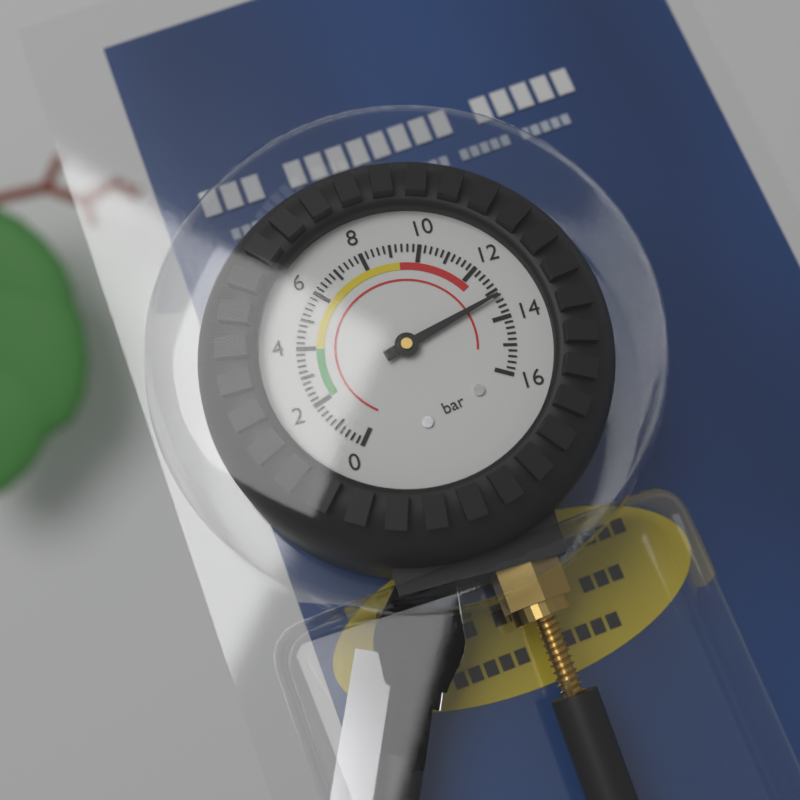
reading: 13.2 bar
